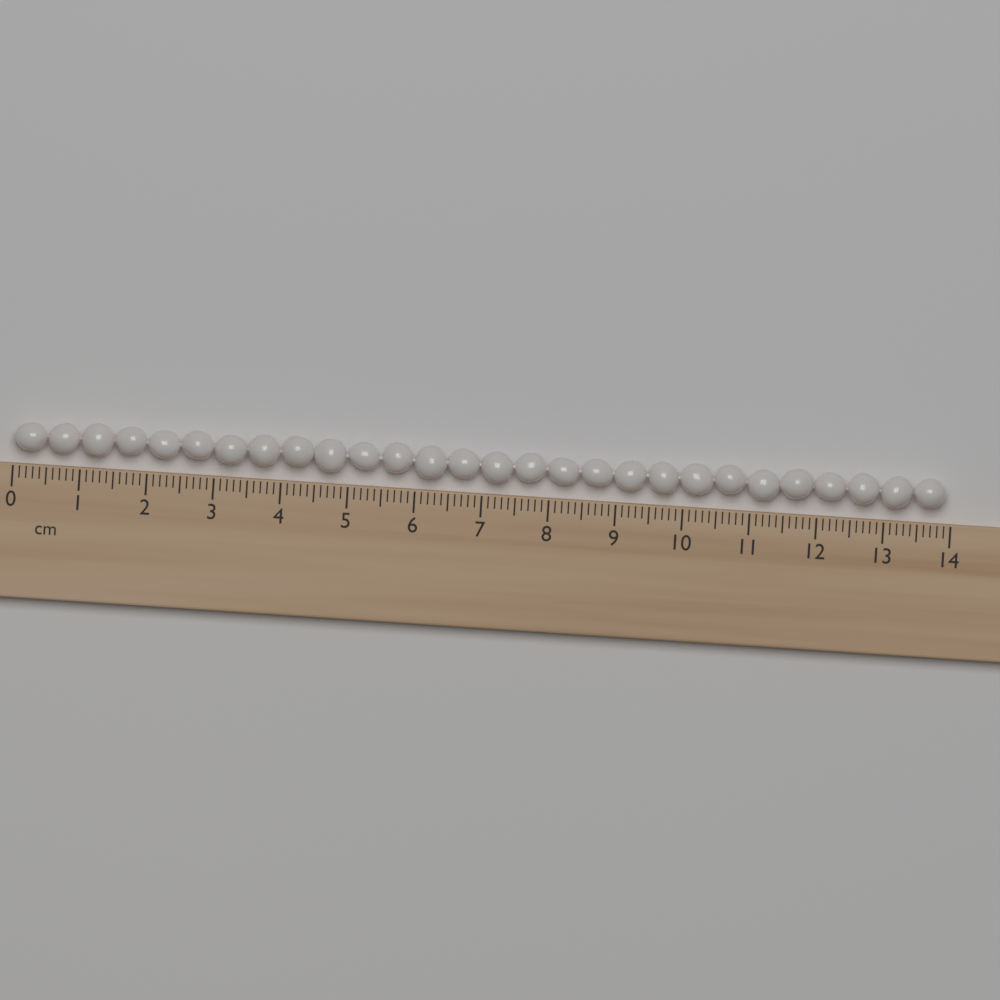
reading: 13.9 cm
